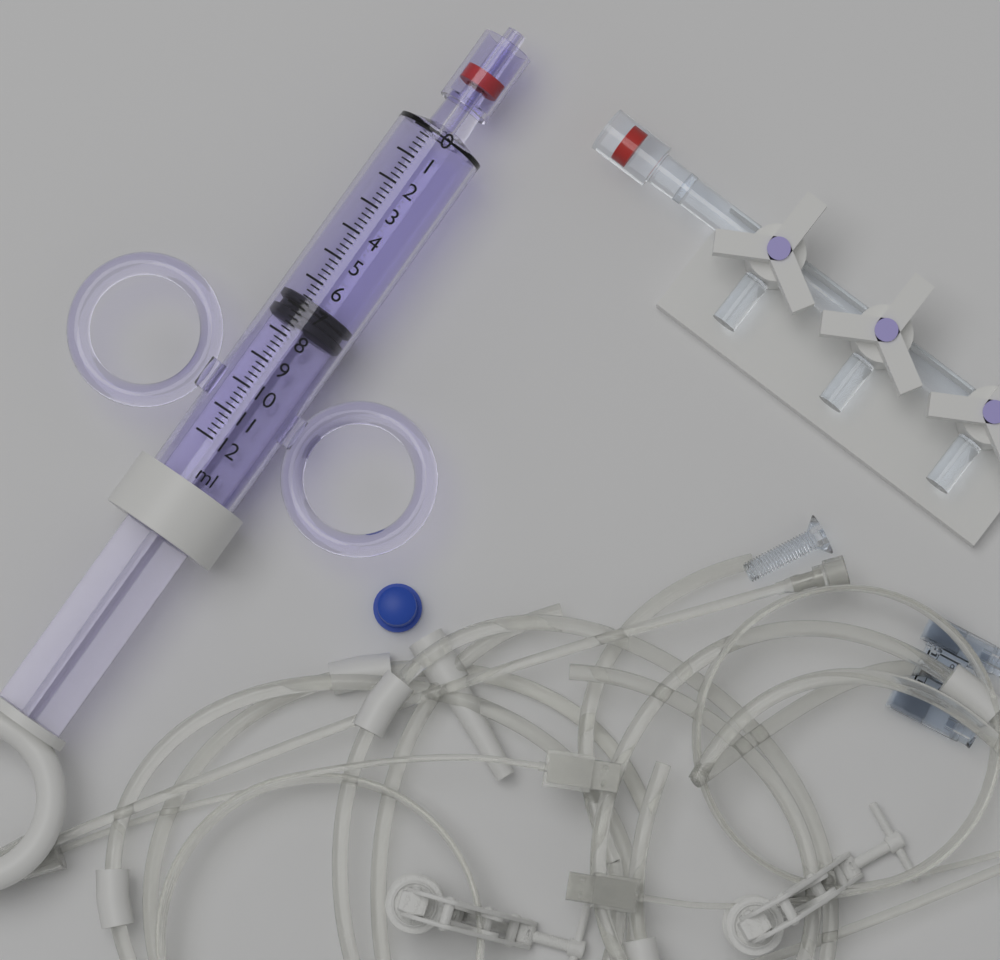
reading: 6.6 ml
